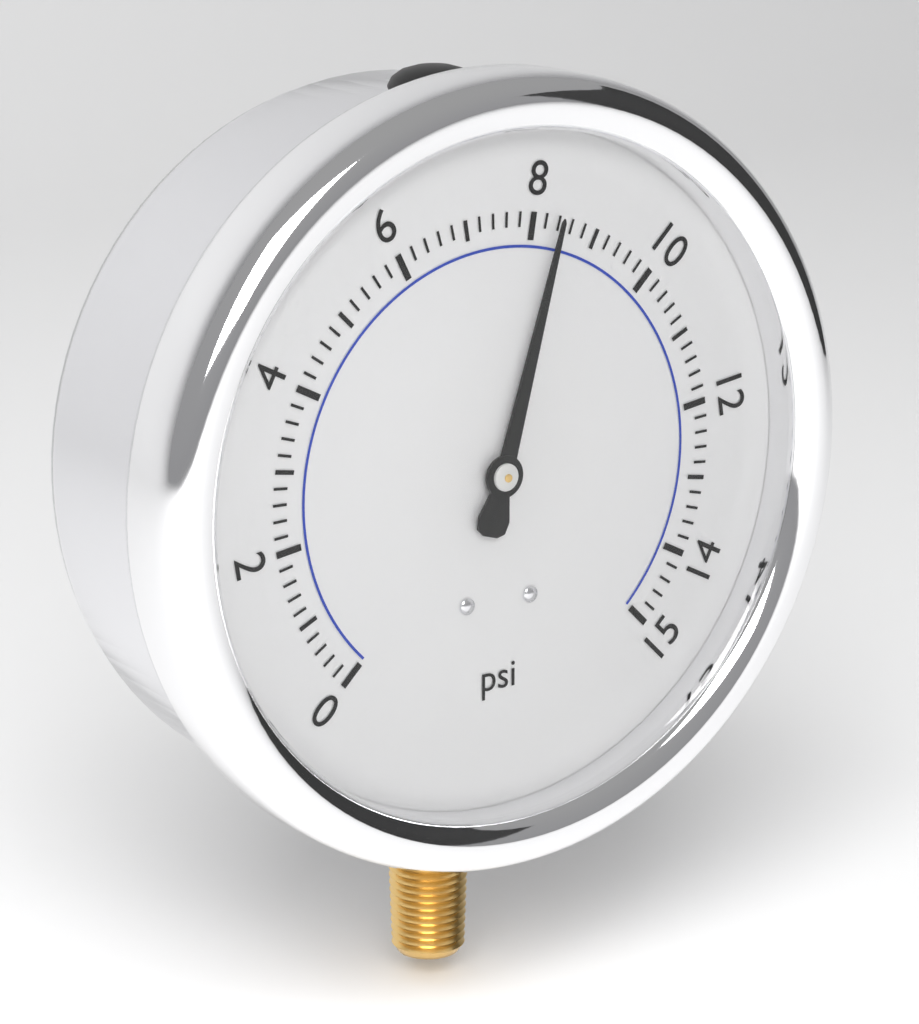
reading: 8.4 psi
